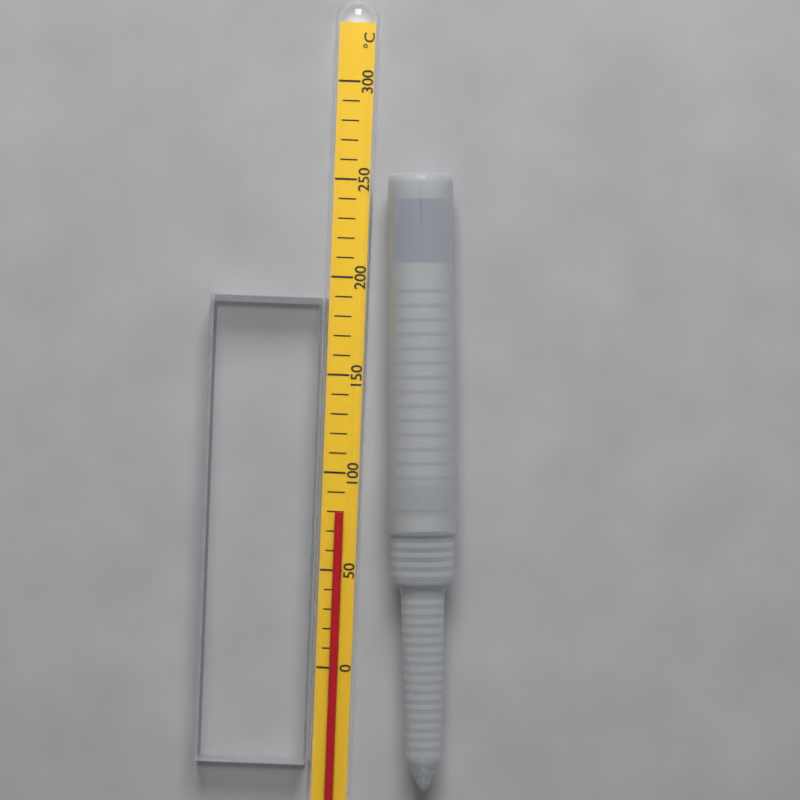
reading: 80 °C
